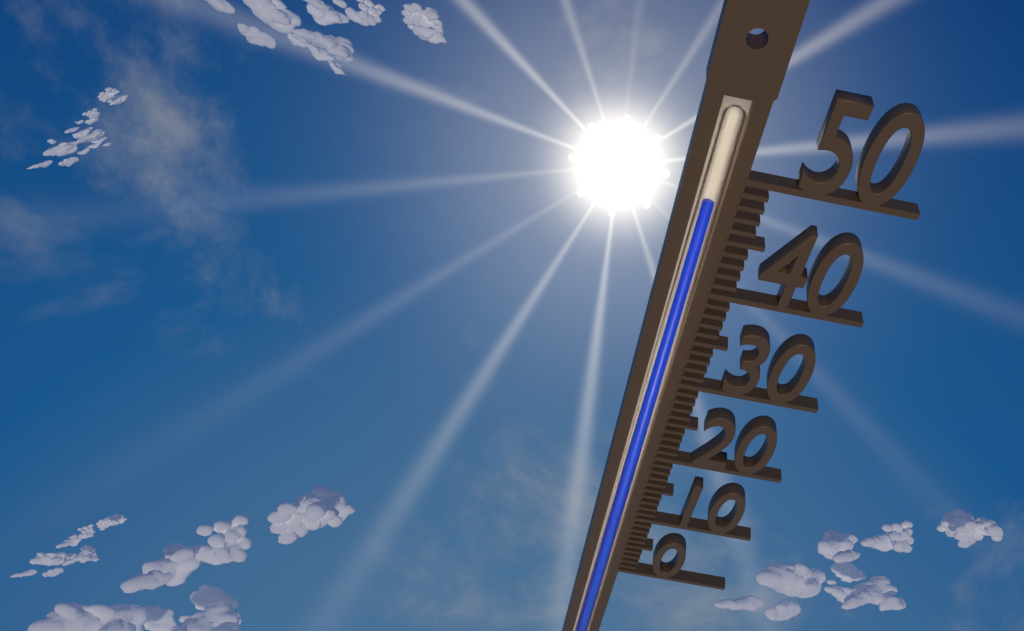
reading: 48 (no unit)
